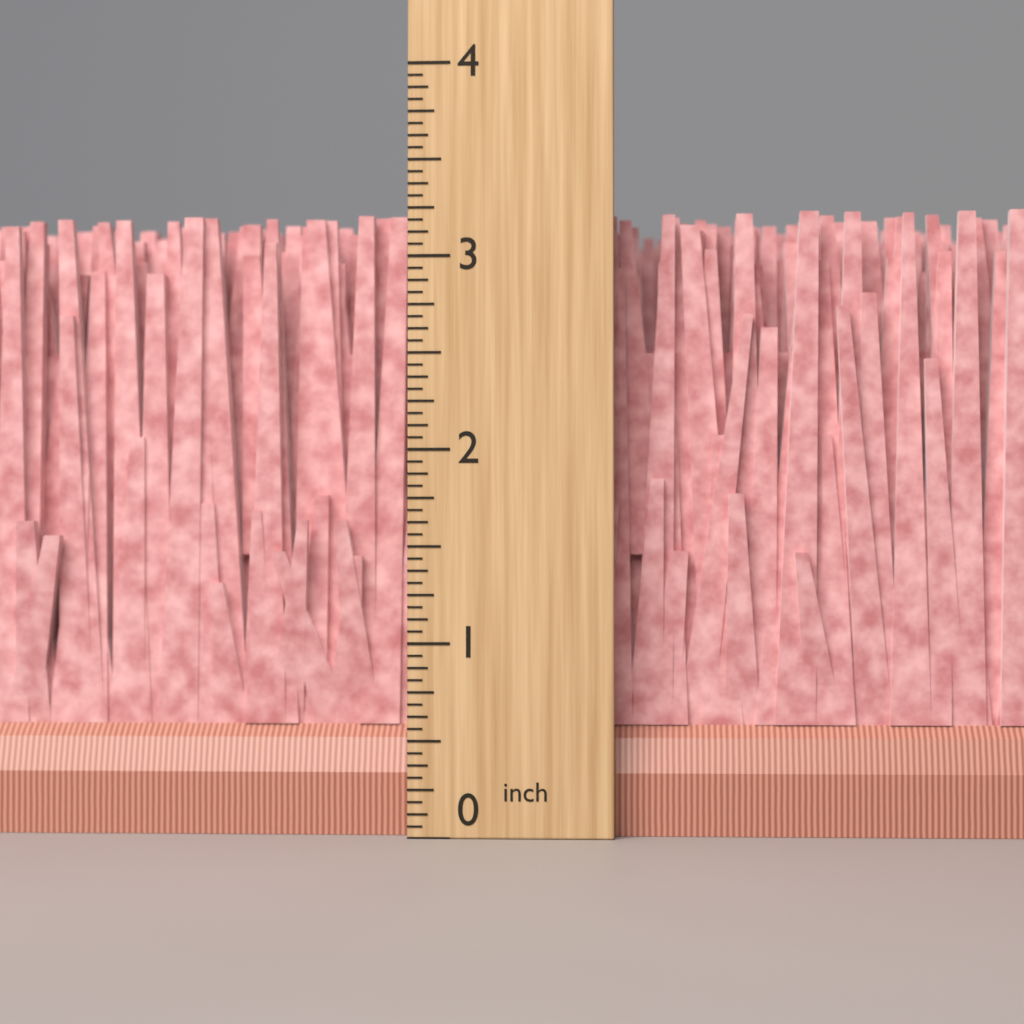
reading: 3.2500 inch
